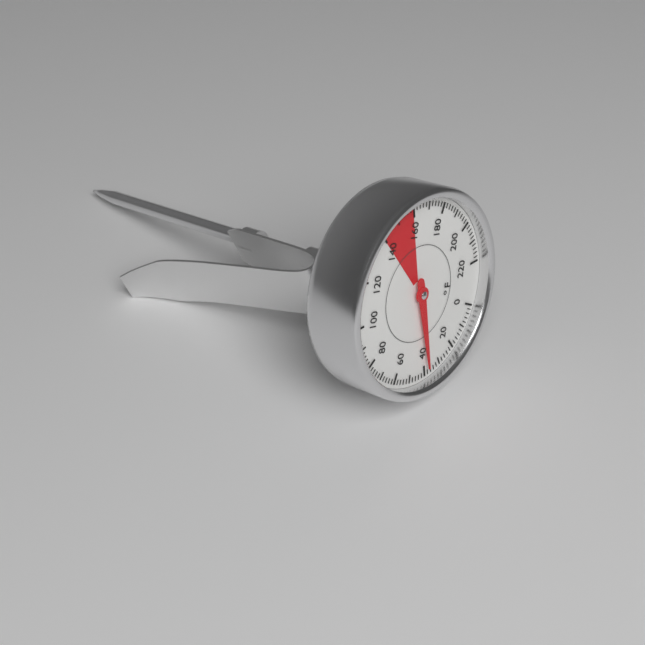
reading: 38 °F
